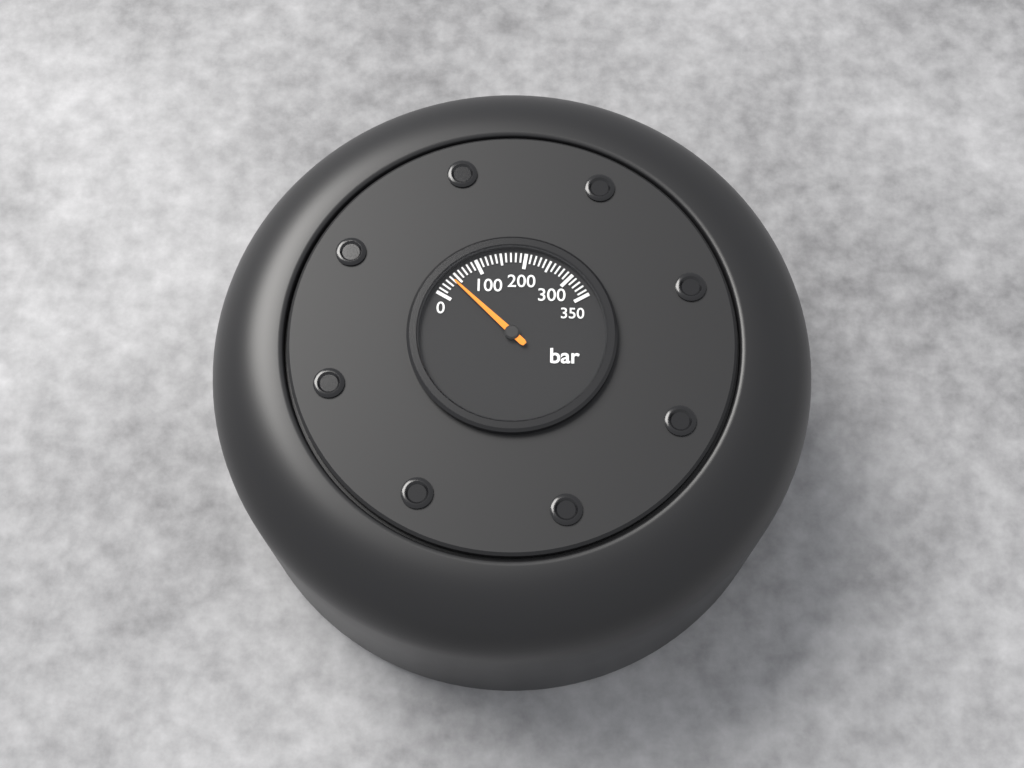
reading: 40 bar
